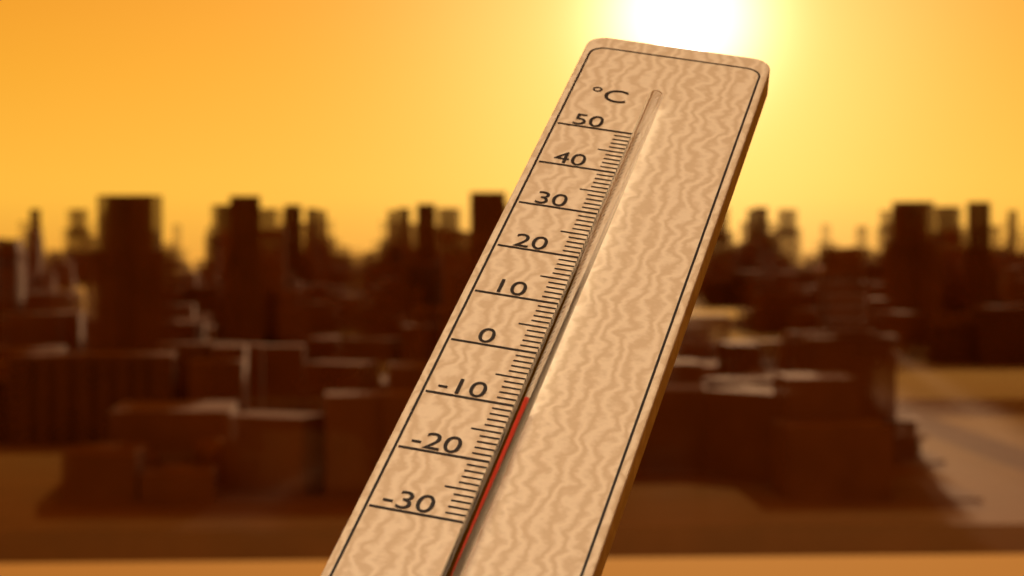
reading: -11 °C
